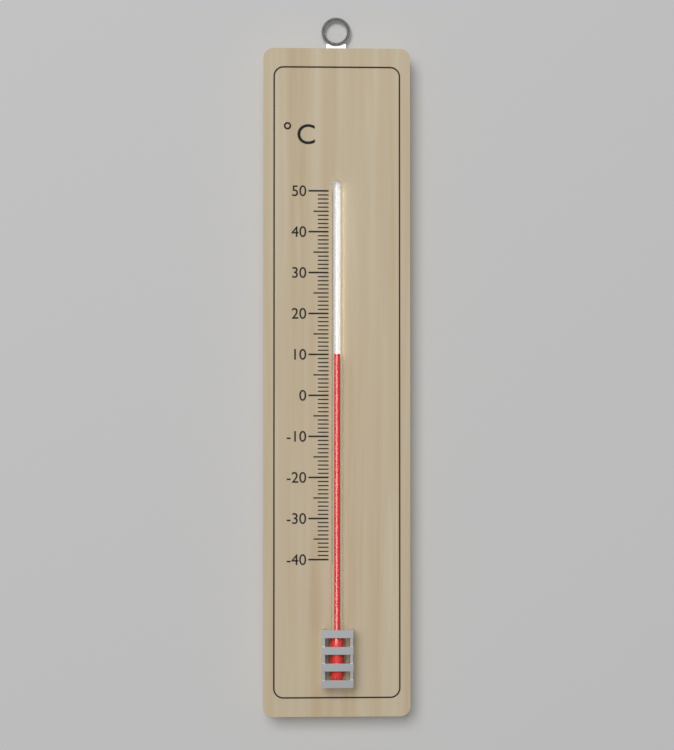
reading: 10 °C
